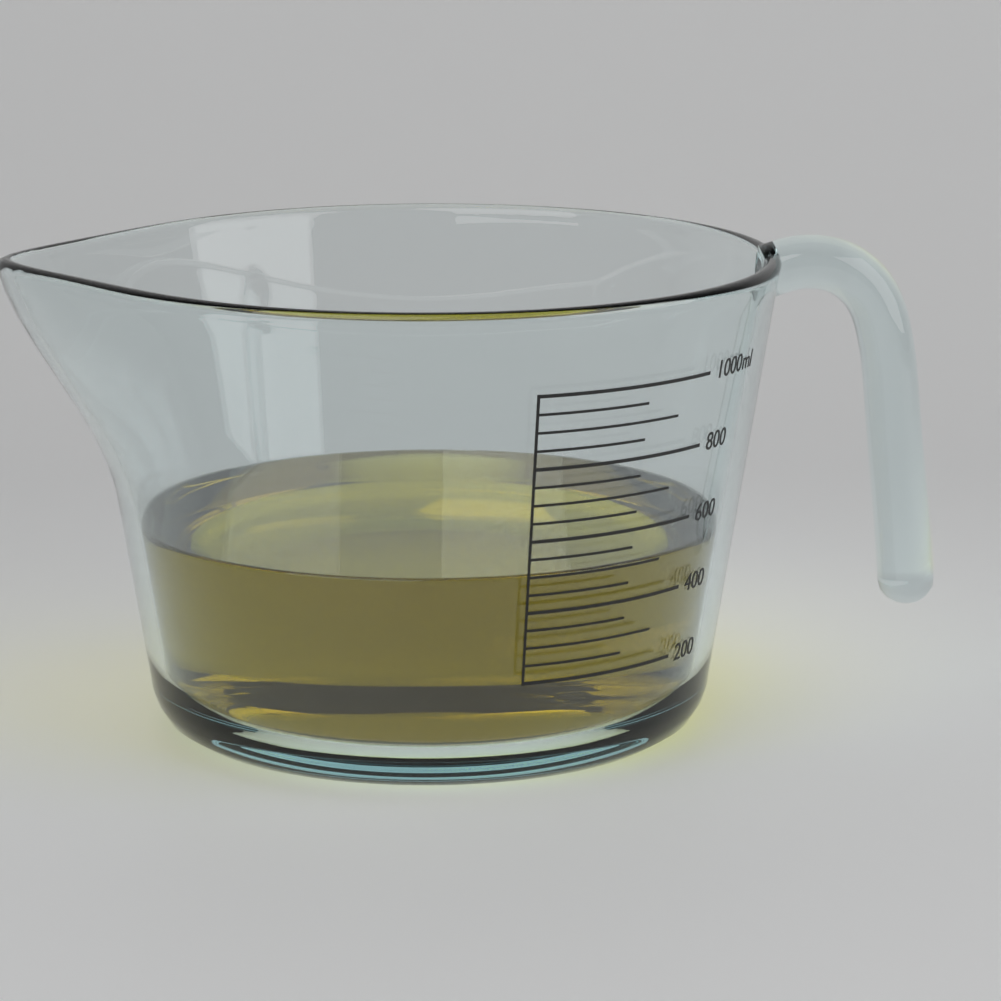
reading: 500 ml
